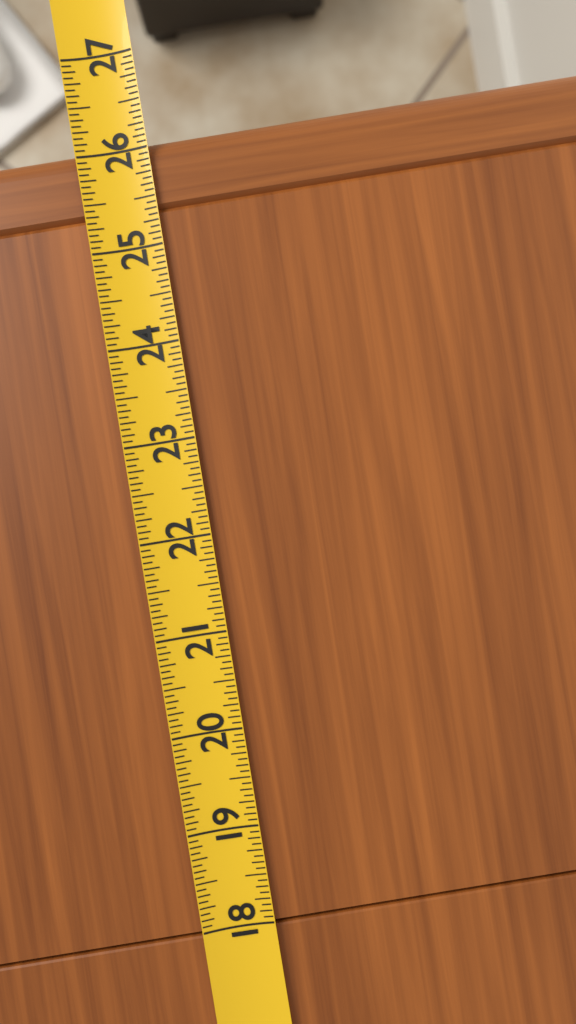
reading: 26.1250 (no unit)
